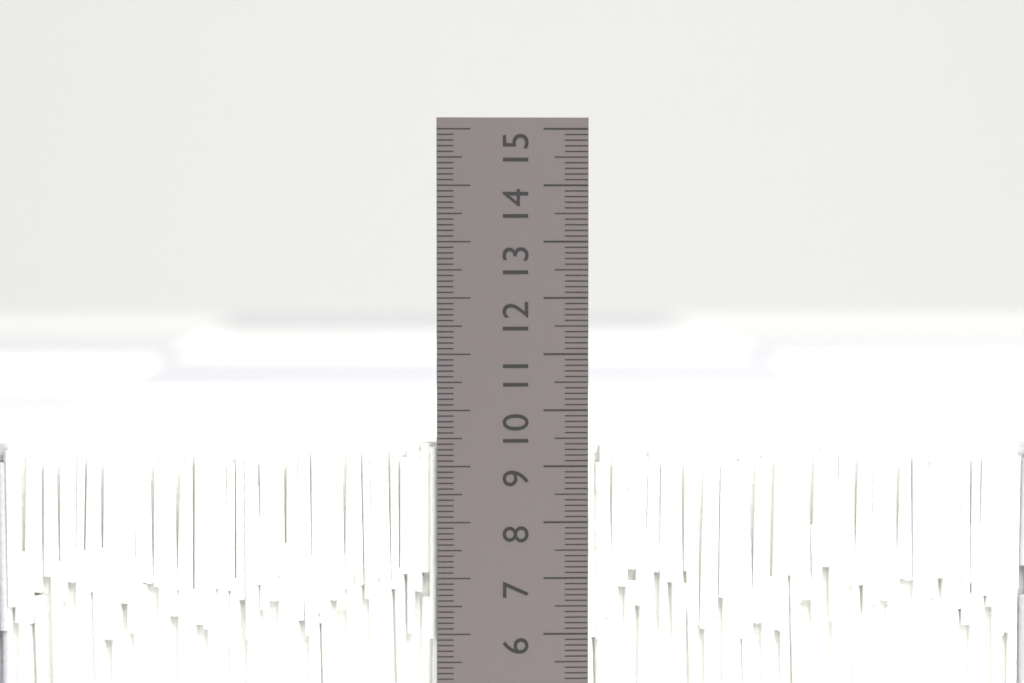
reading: 9.4 cm
